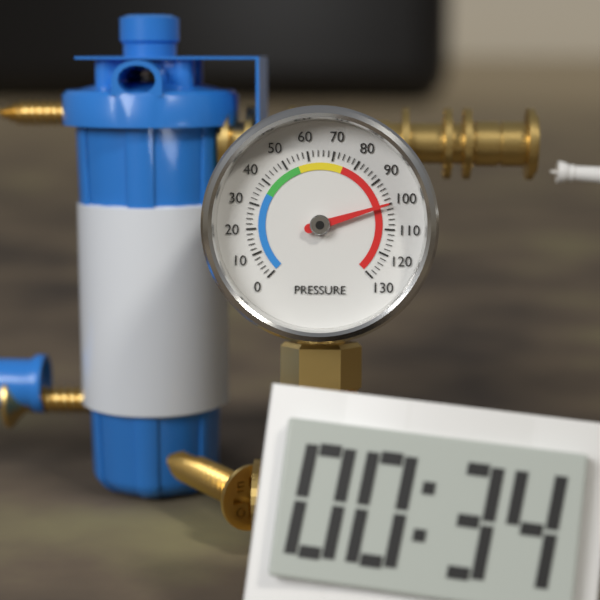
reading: 100 (no unit)
